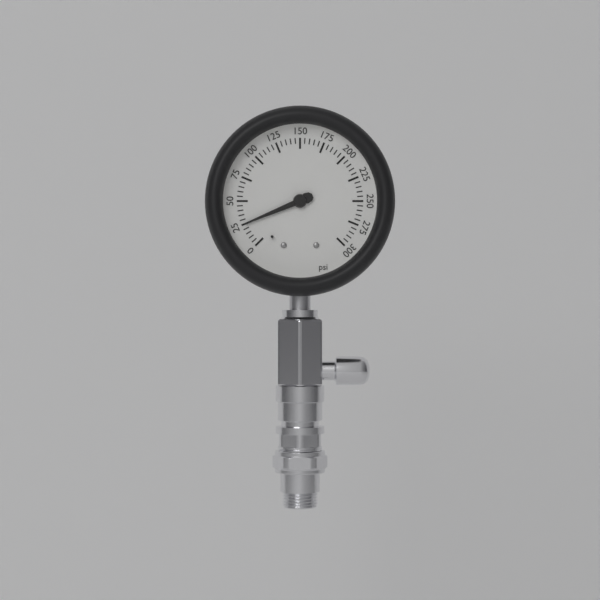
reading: 25 psi
